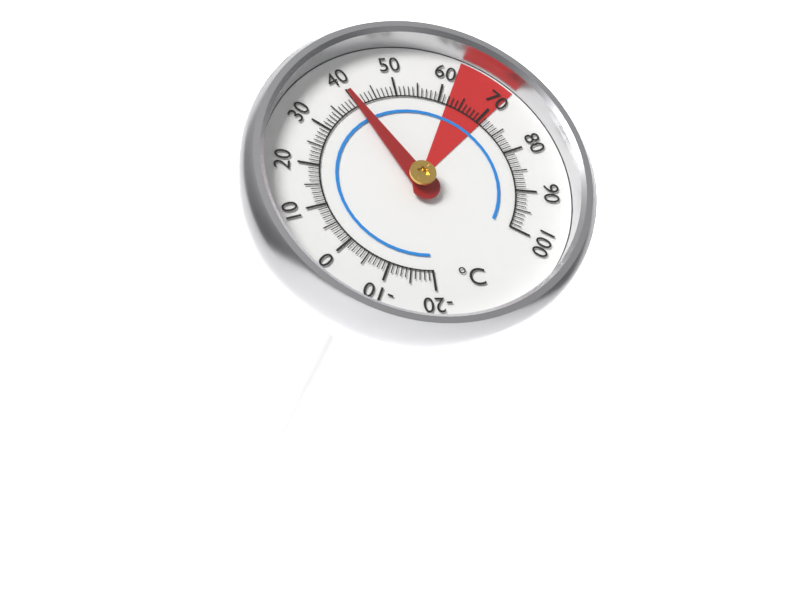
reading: 40 °C
